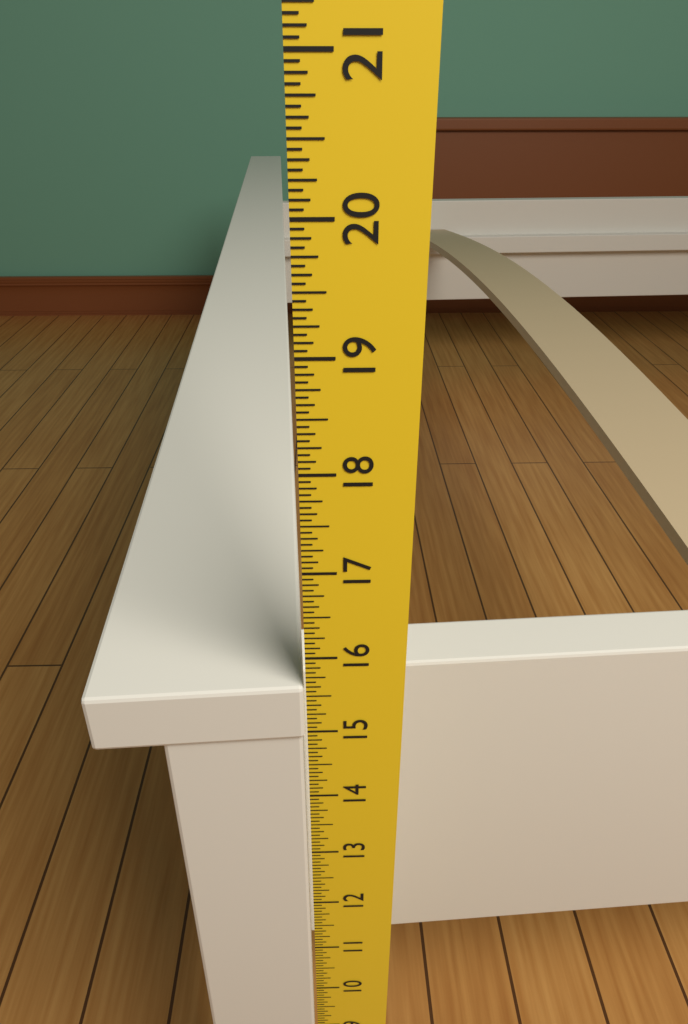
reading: 15.6250 in
